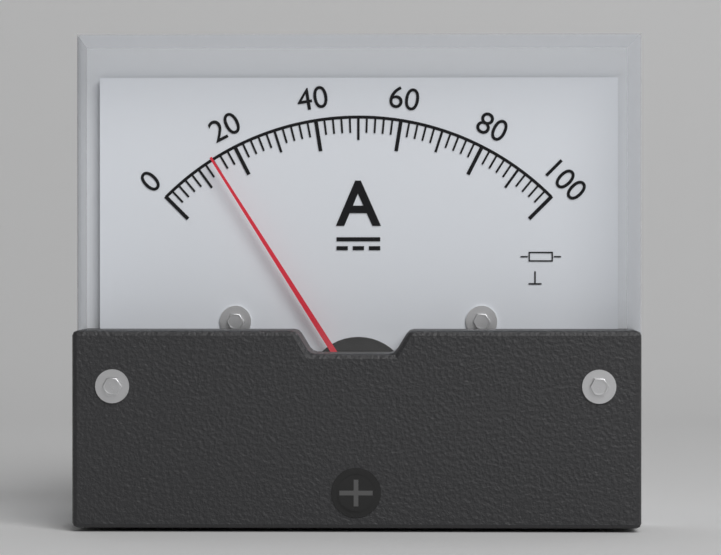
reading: 14 A
